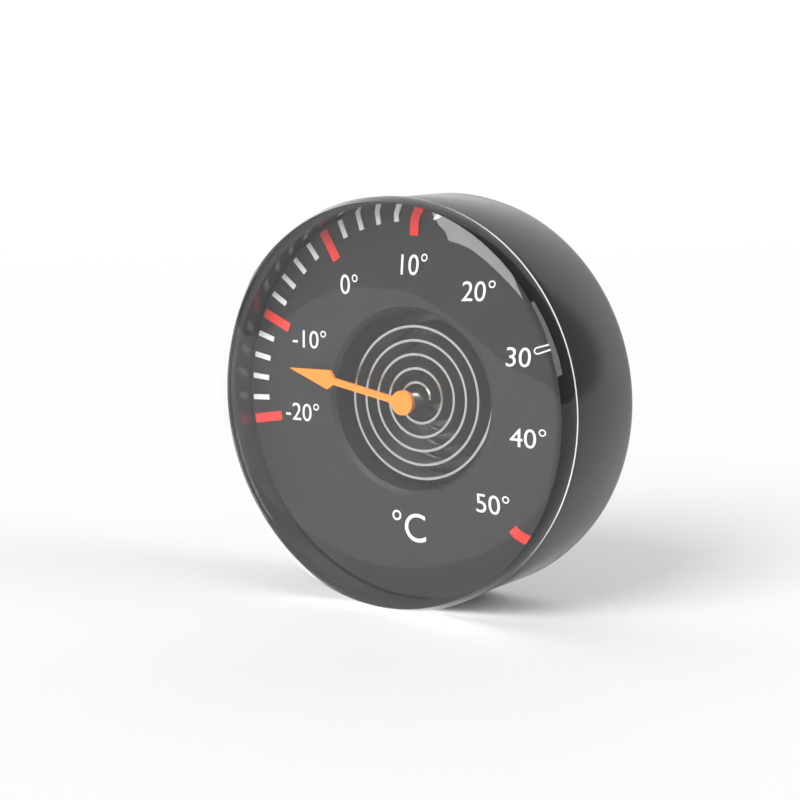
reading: -14 °C
